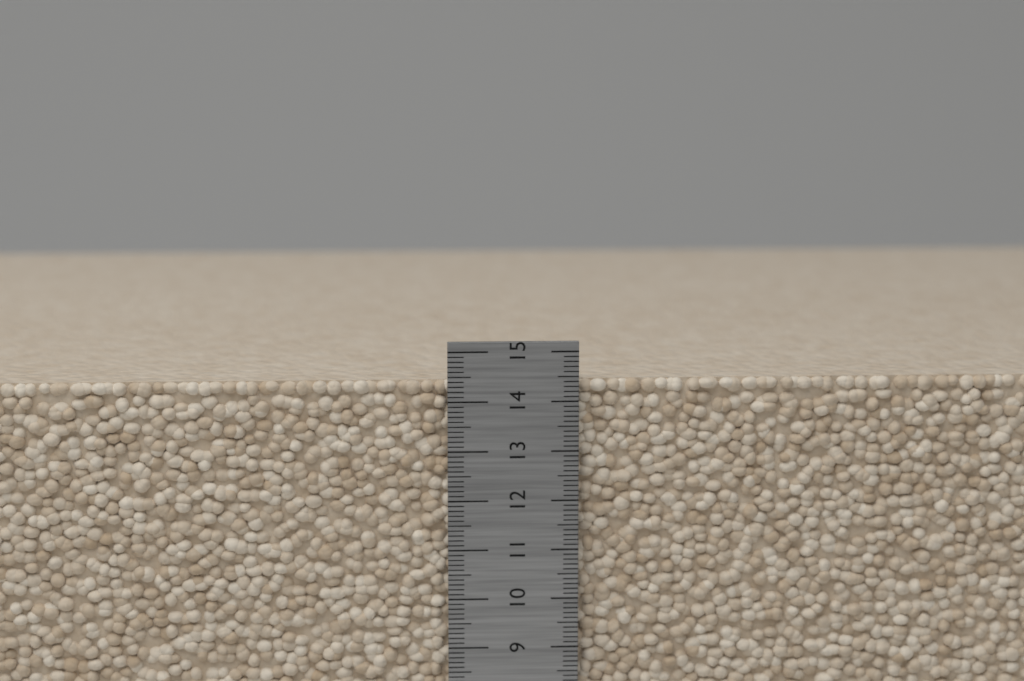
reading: 14.4 cm
